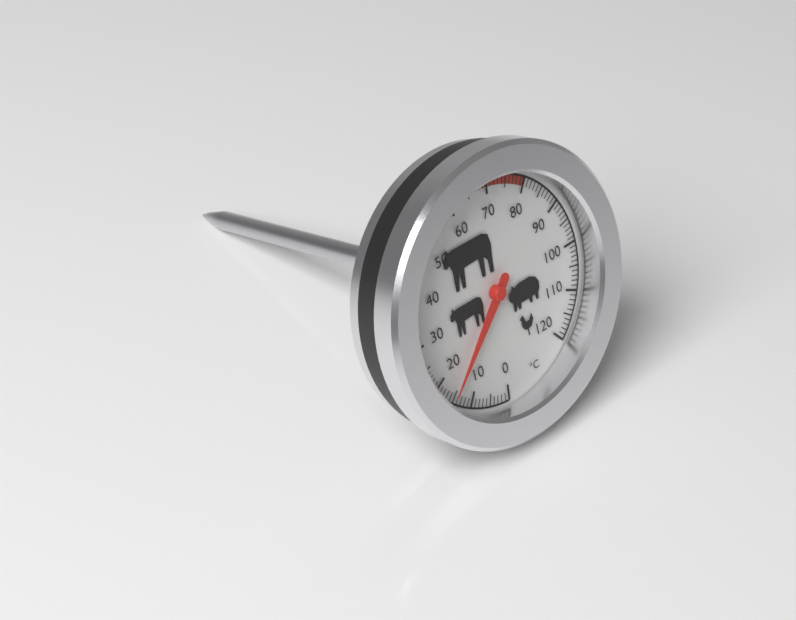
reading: 15 °C
